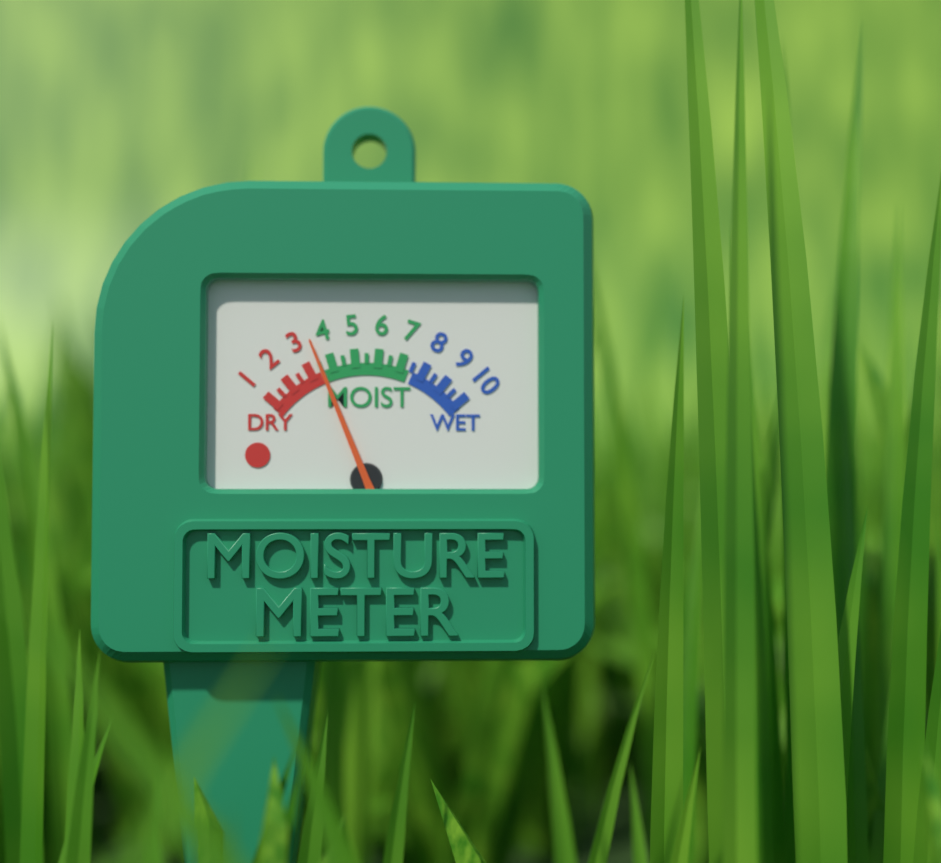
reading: 3.5 (no unit)
